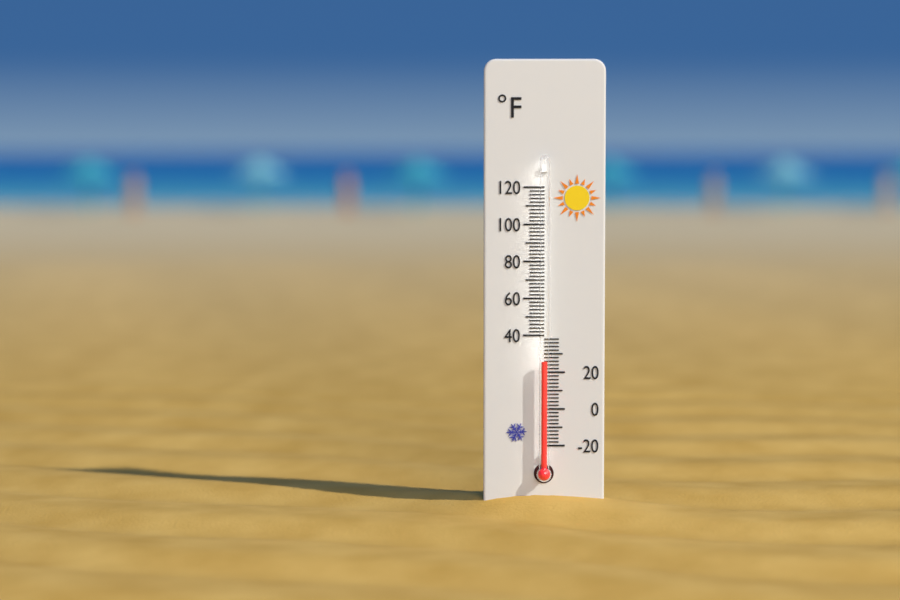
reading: 26 °F
